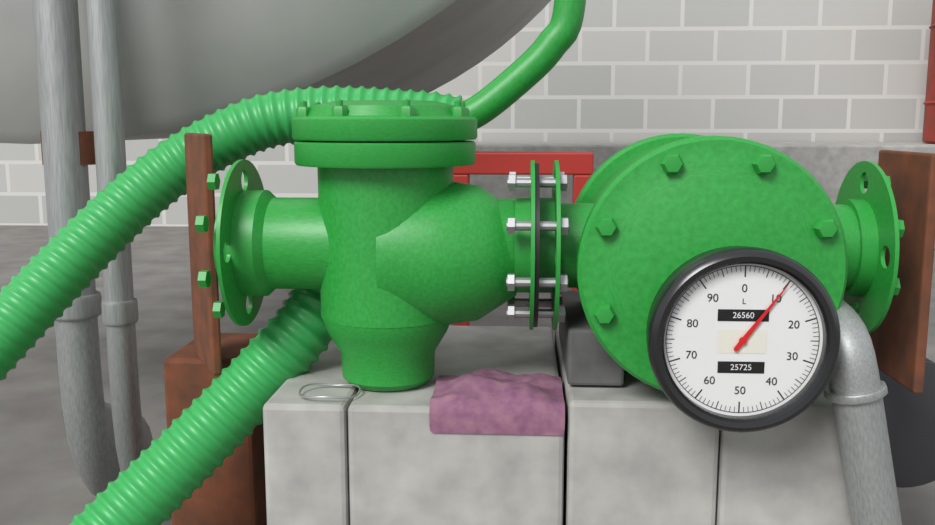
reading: 10 L
